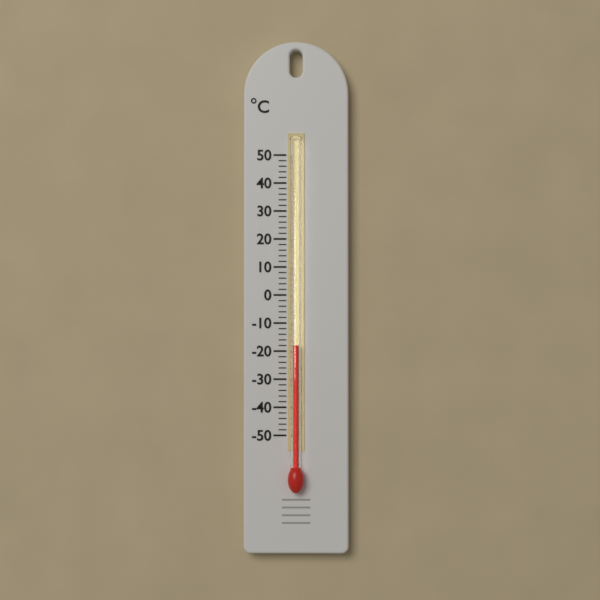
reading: -18 °C
